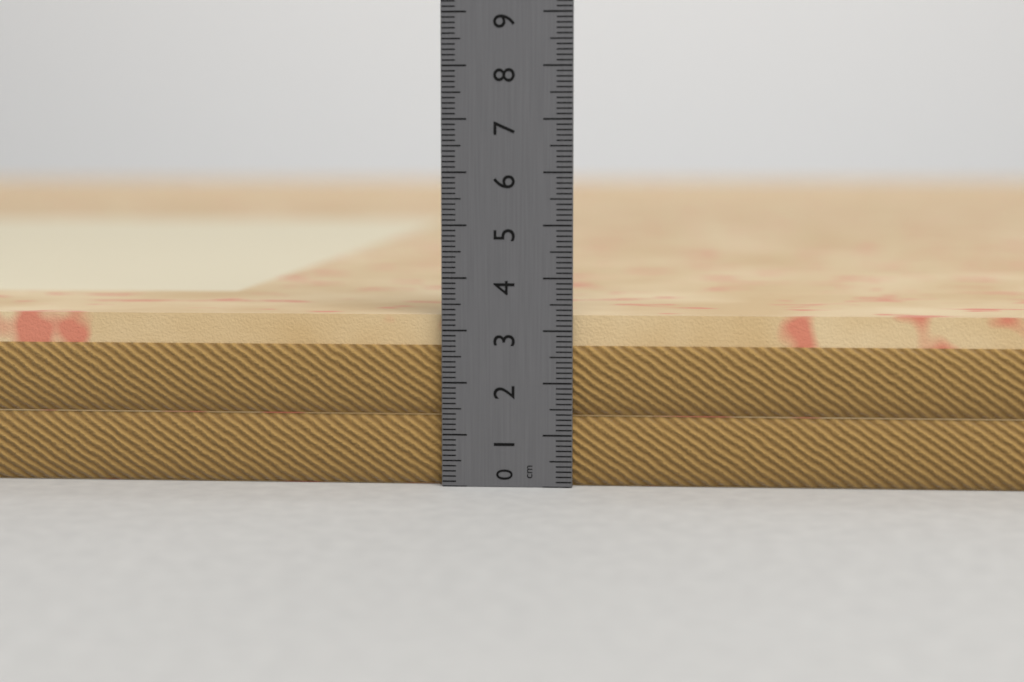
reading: 3.3 cm
